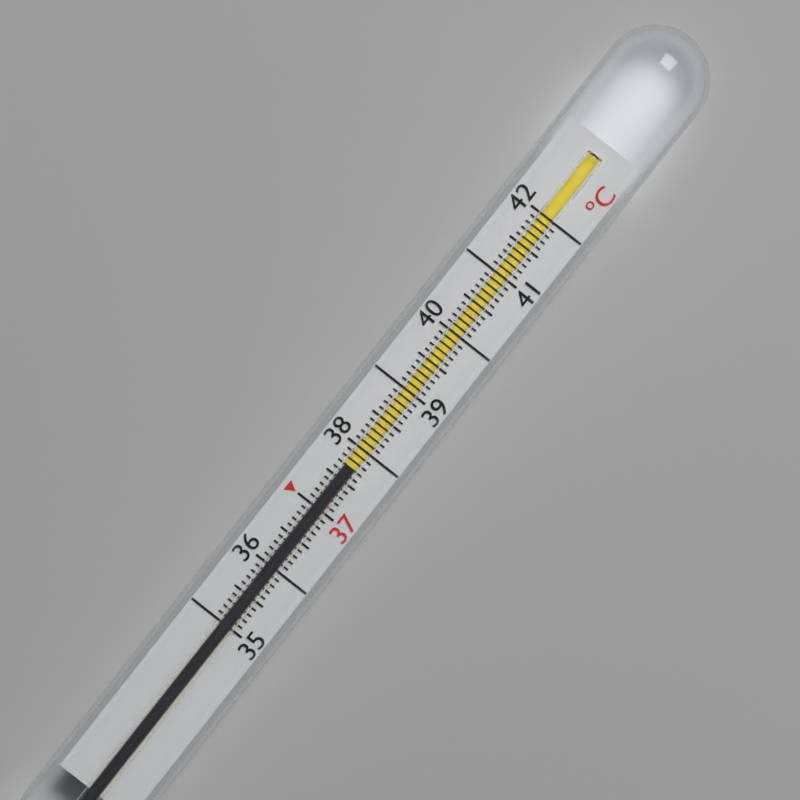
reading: 37.7 °C
